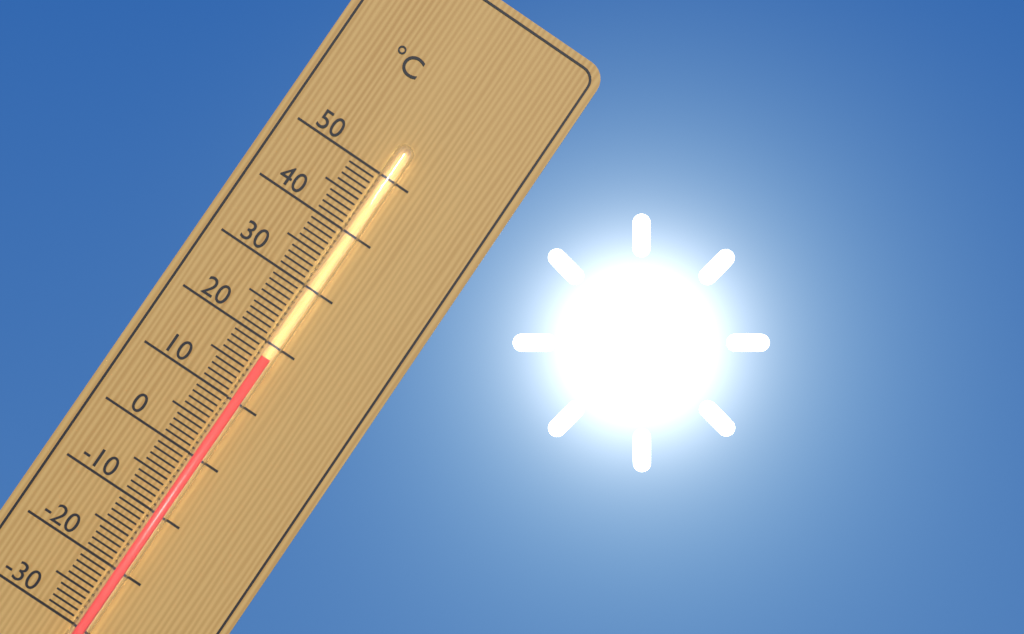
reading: 18 °C
